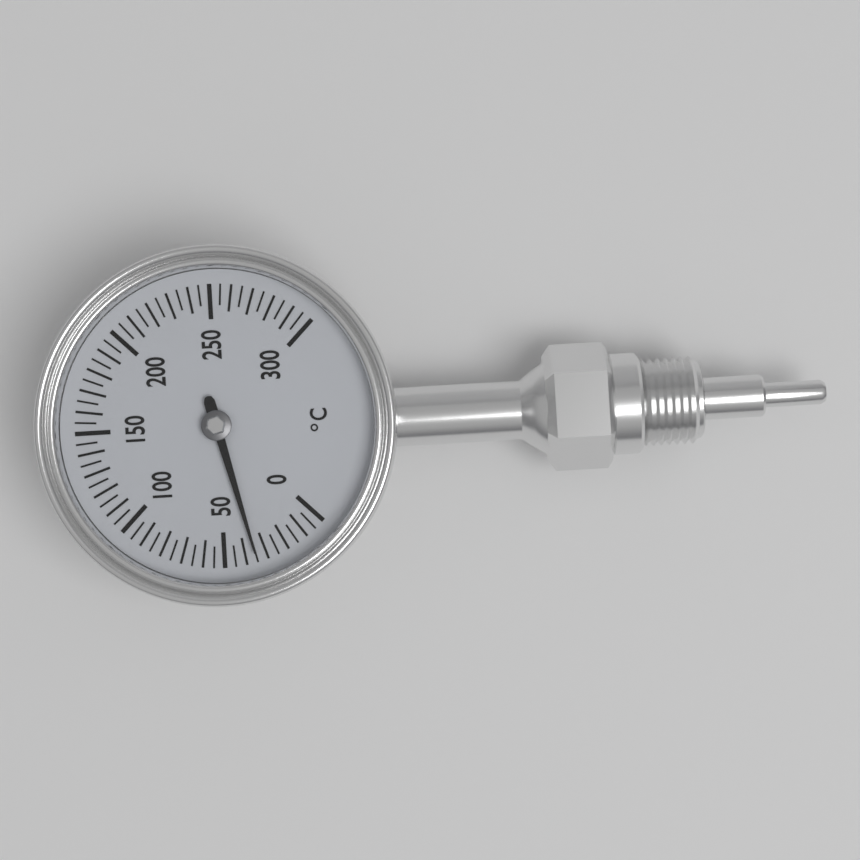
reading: 35 °C
